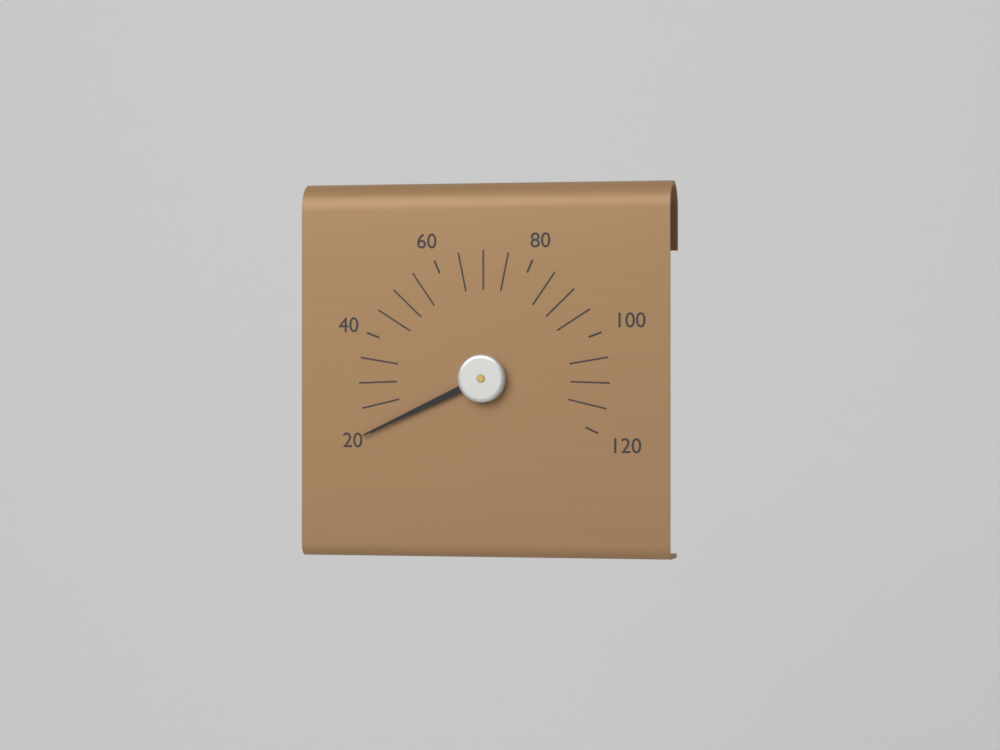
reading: 20 (no unit)
